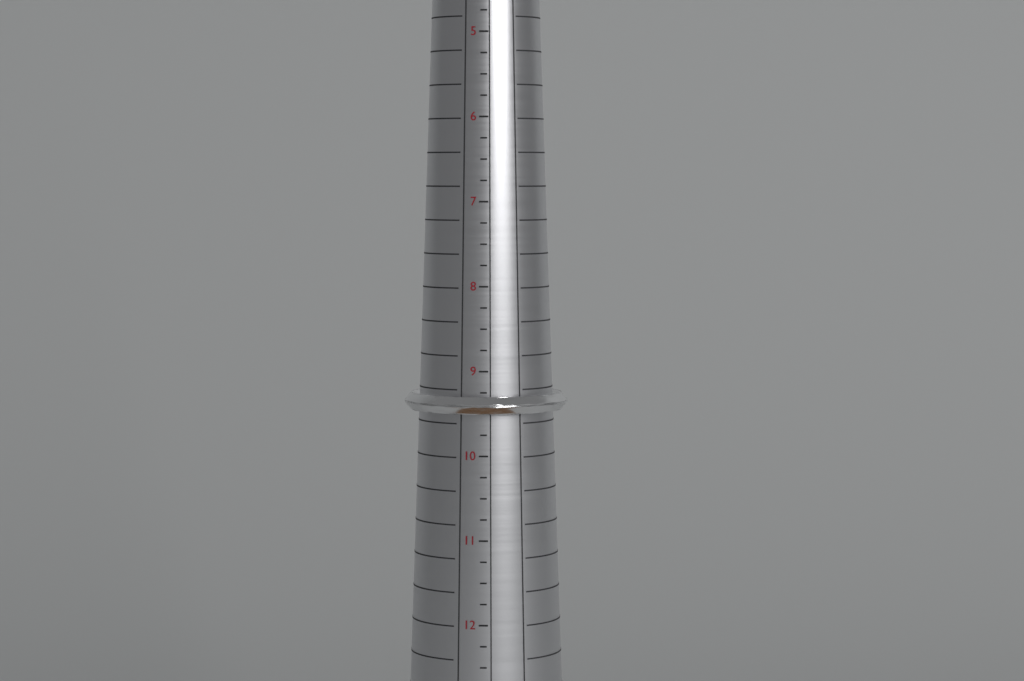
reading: 9.50 (no unit)
